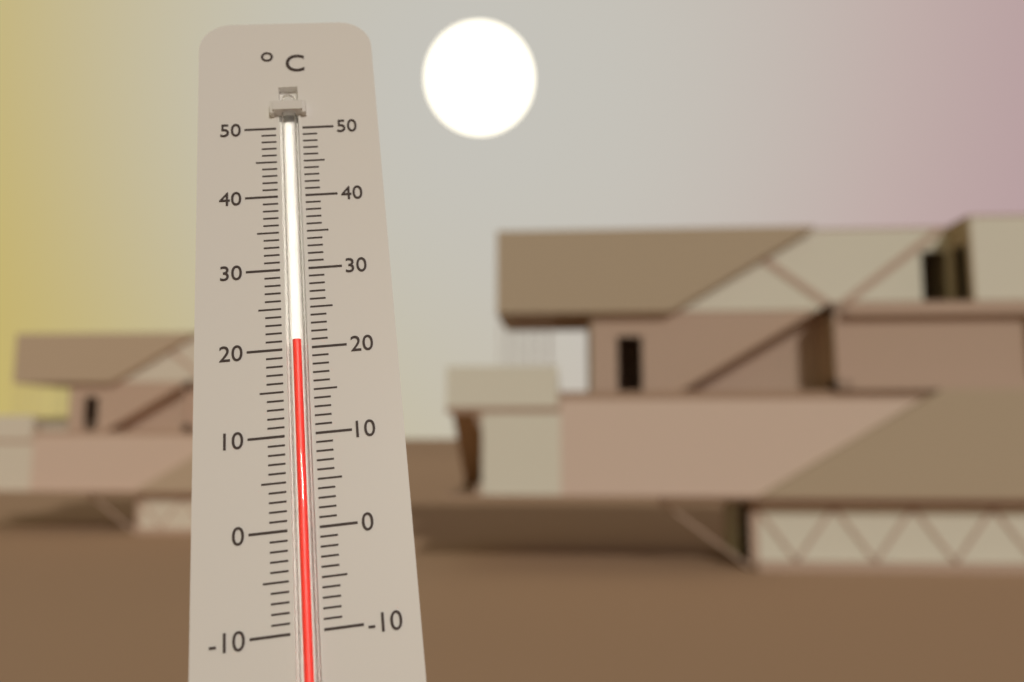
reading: 21 °C
